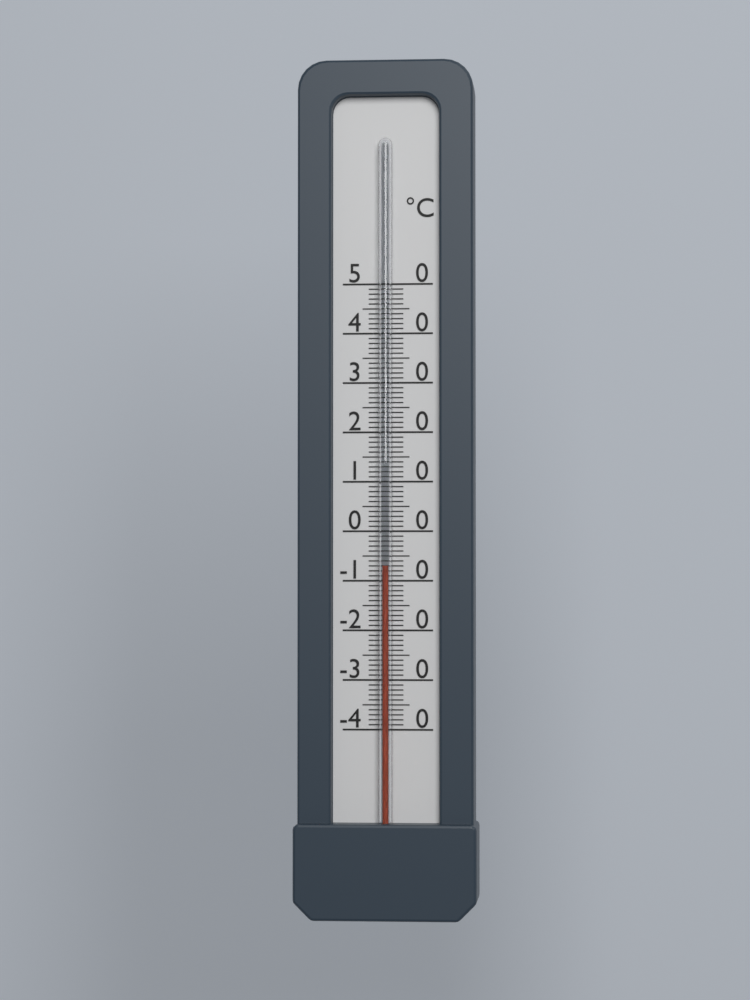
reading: -7 °C
